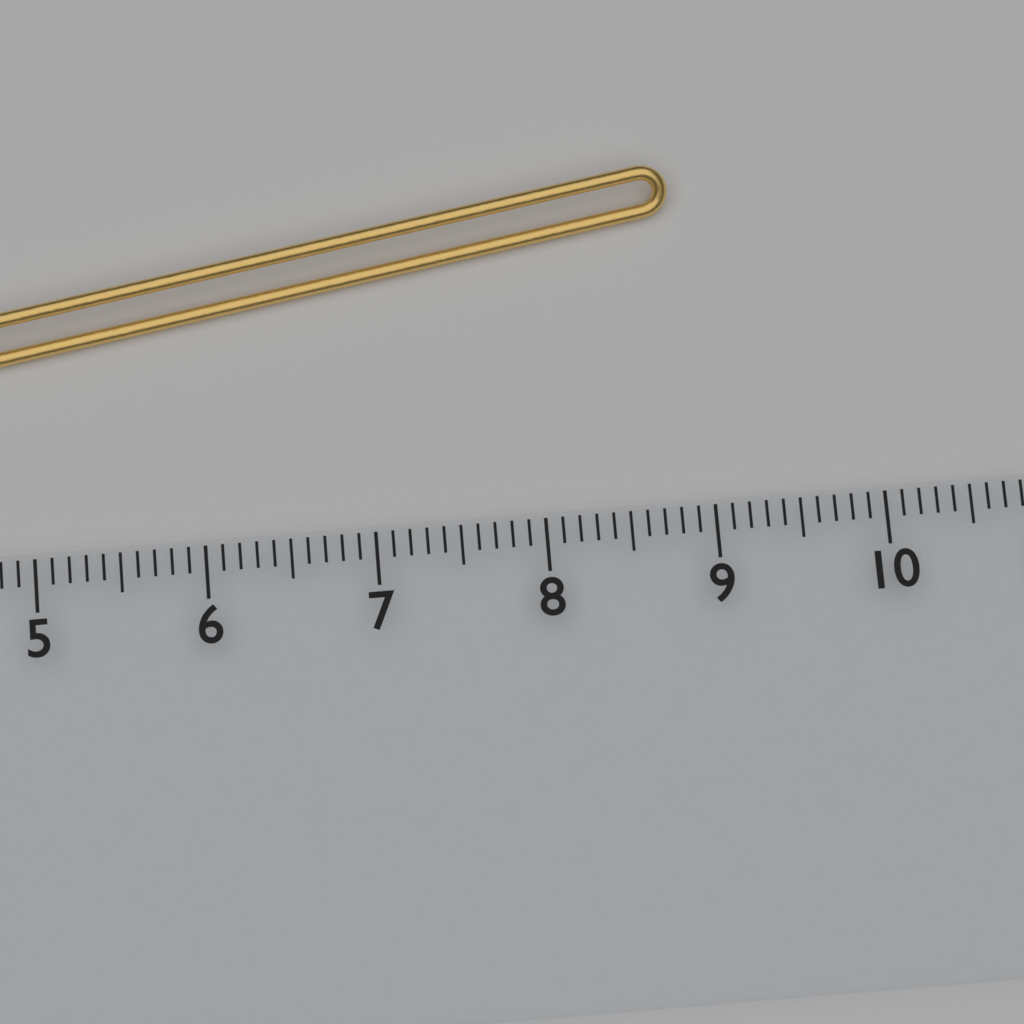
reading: 8.9 cm
